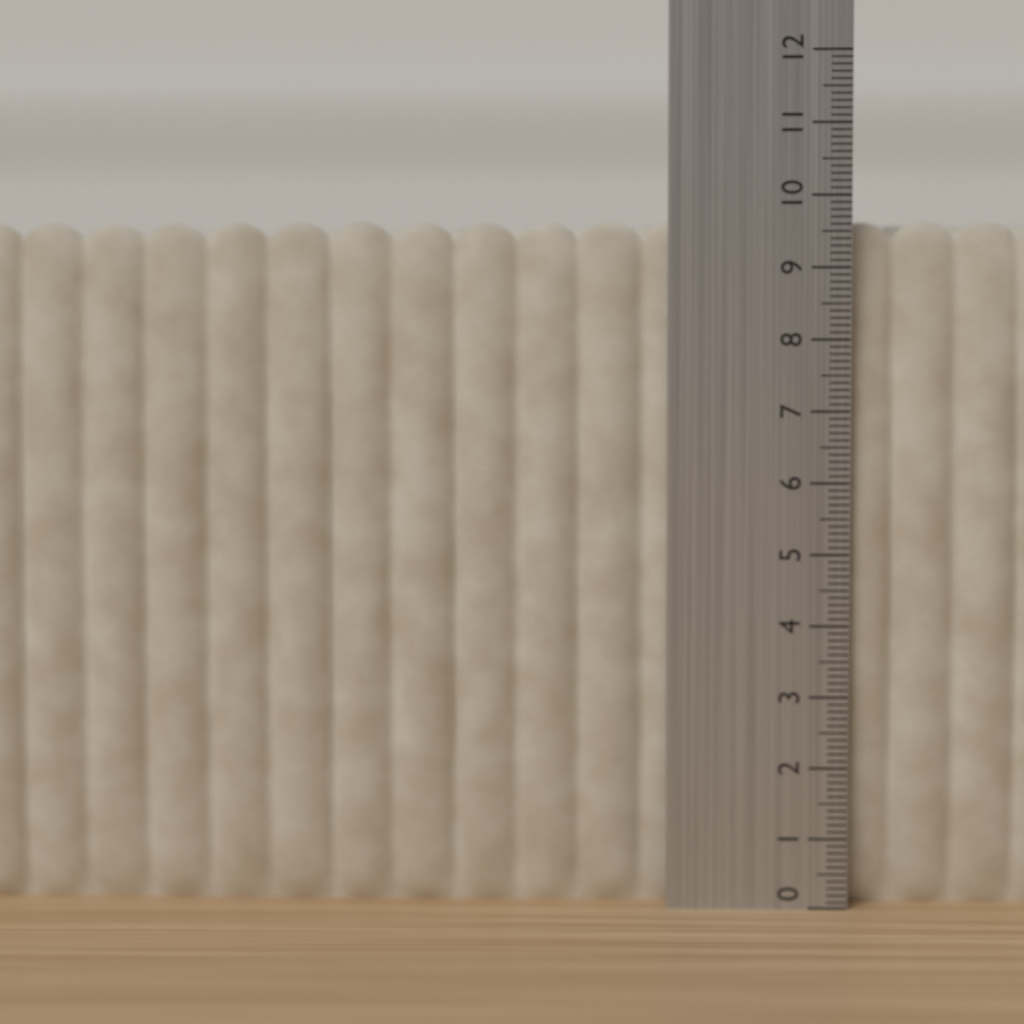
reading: 9.7 (no unit)
